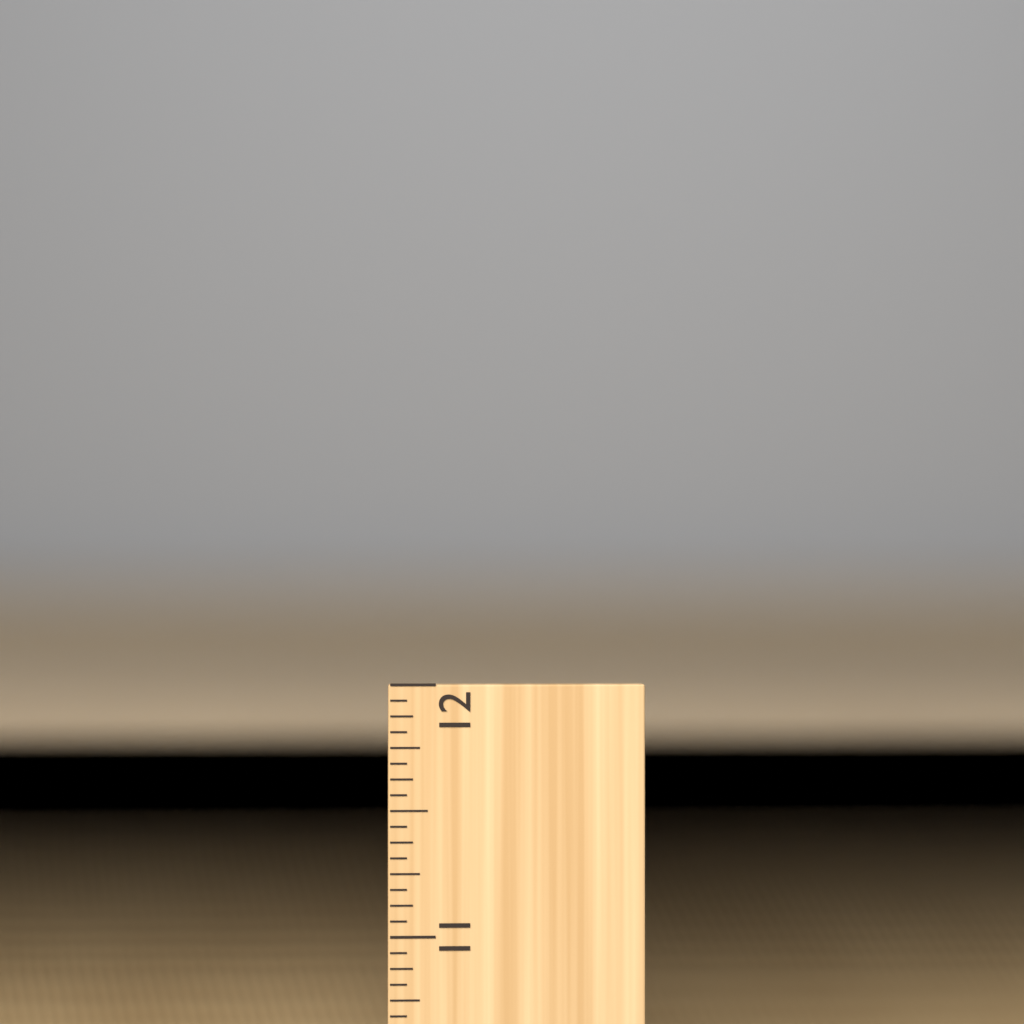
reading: 11.4375 in
